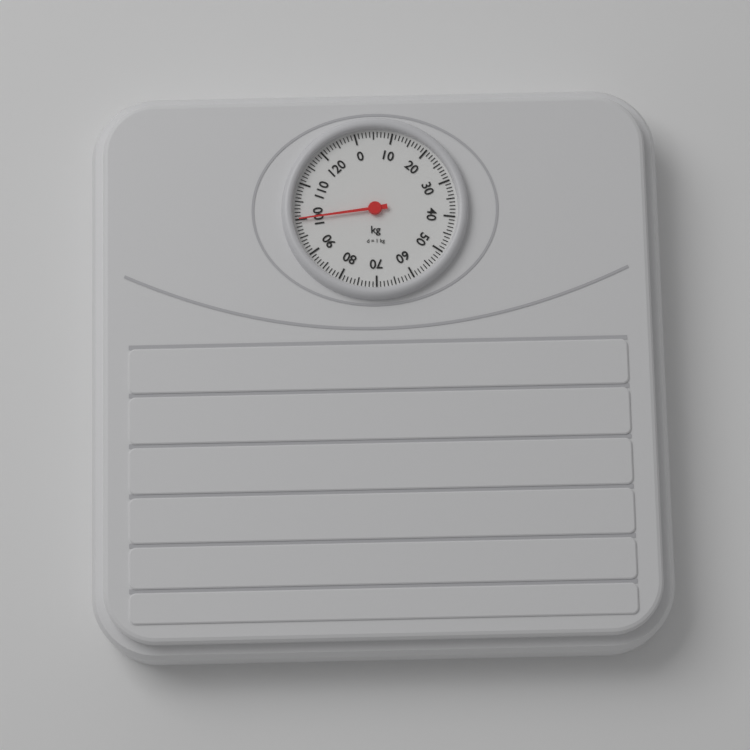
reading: 100 kg
